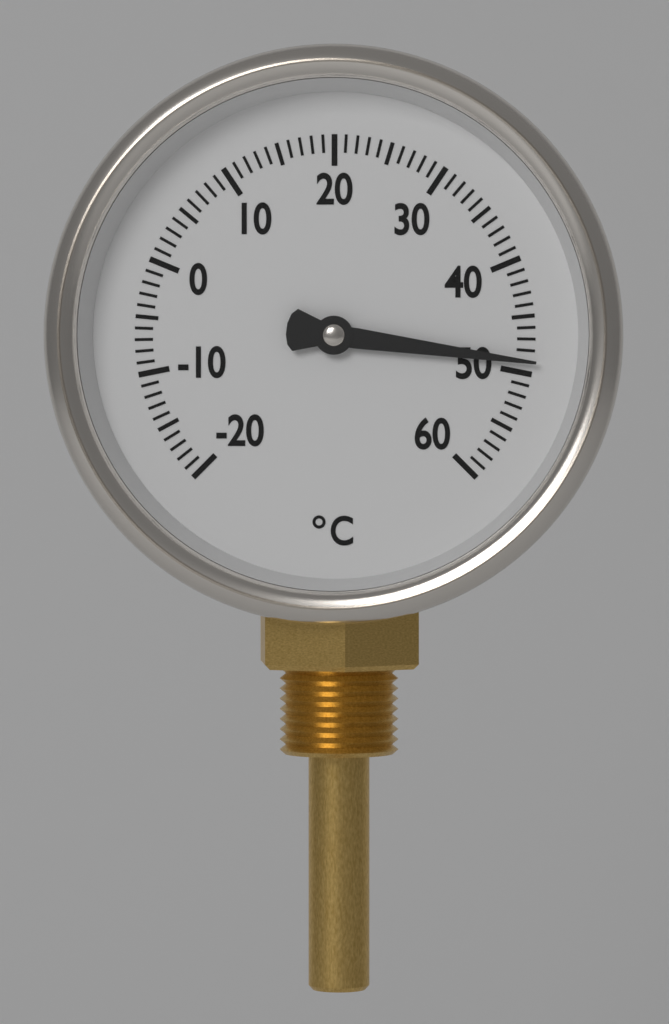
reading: 49 °C
